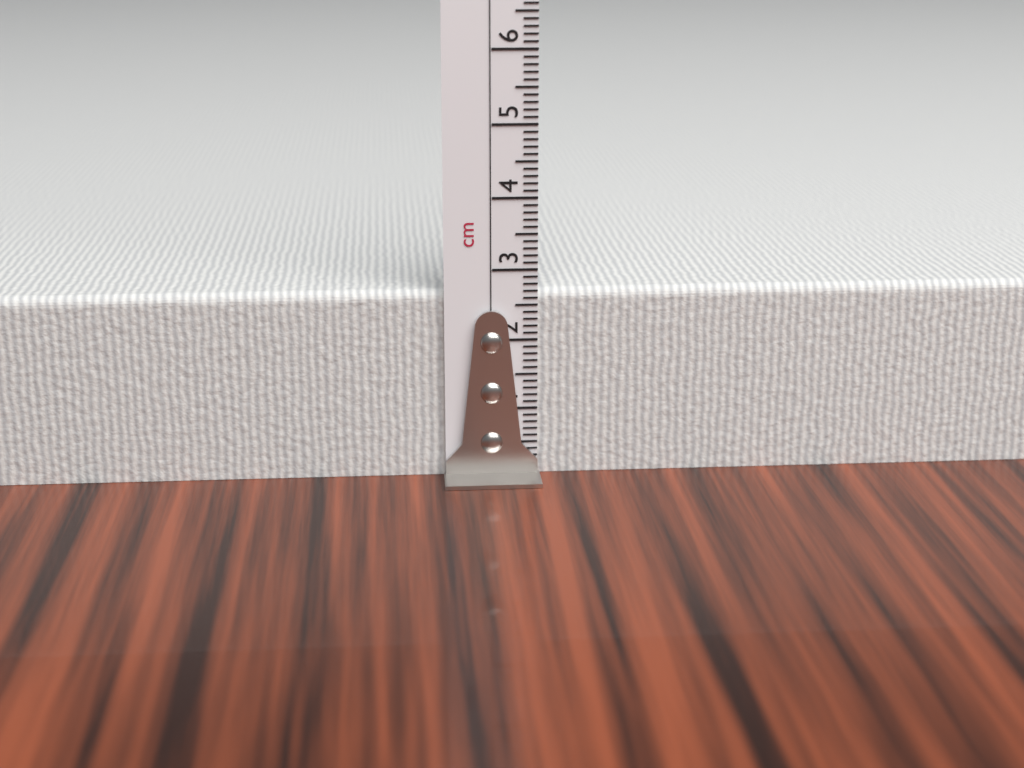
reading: 2.7 cm
